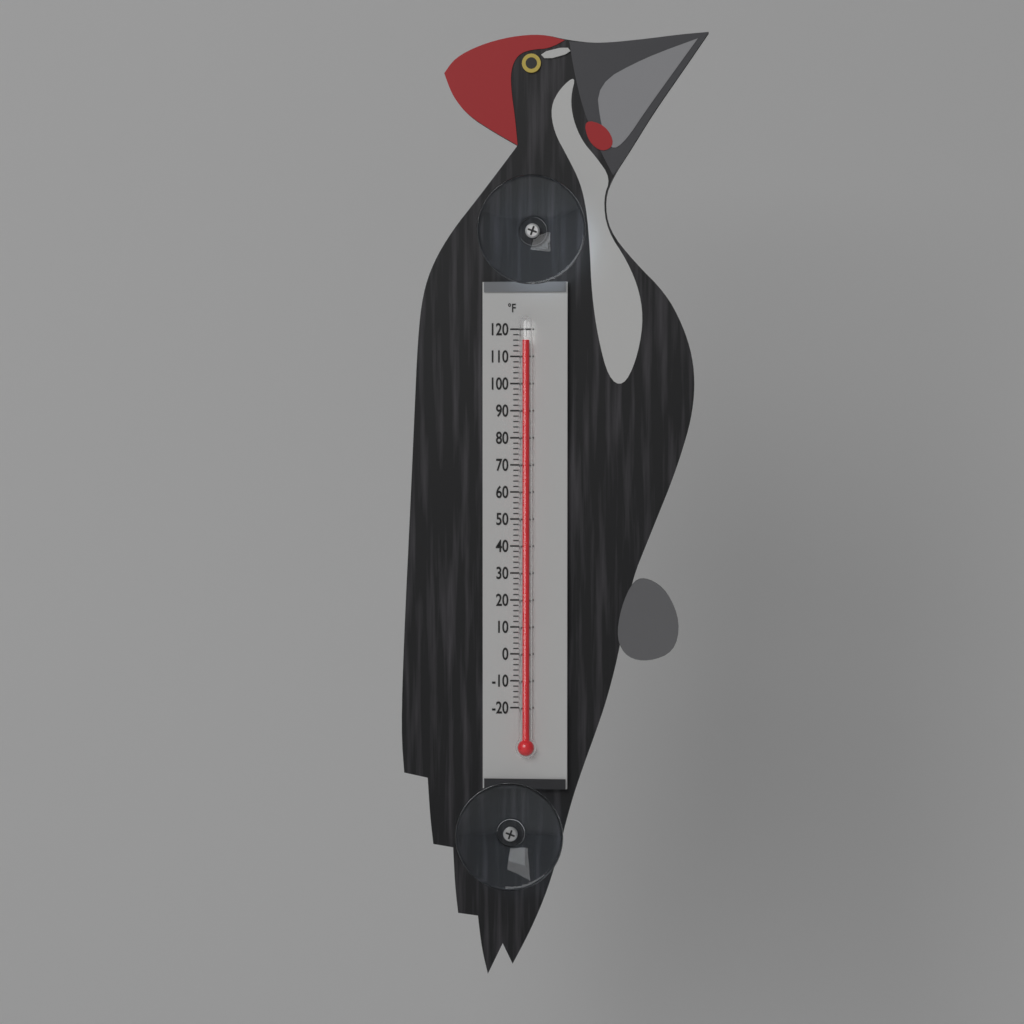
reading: 116 °F
